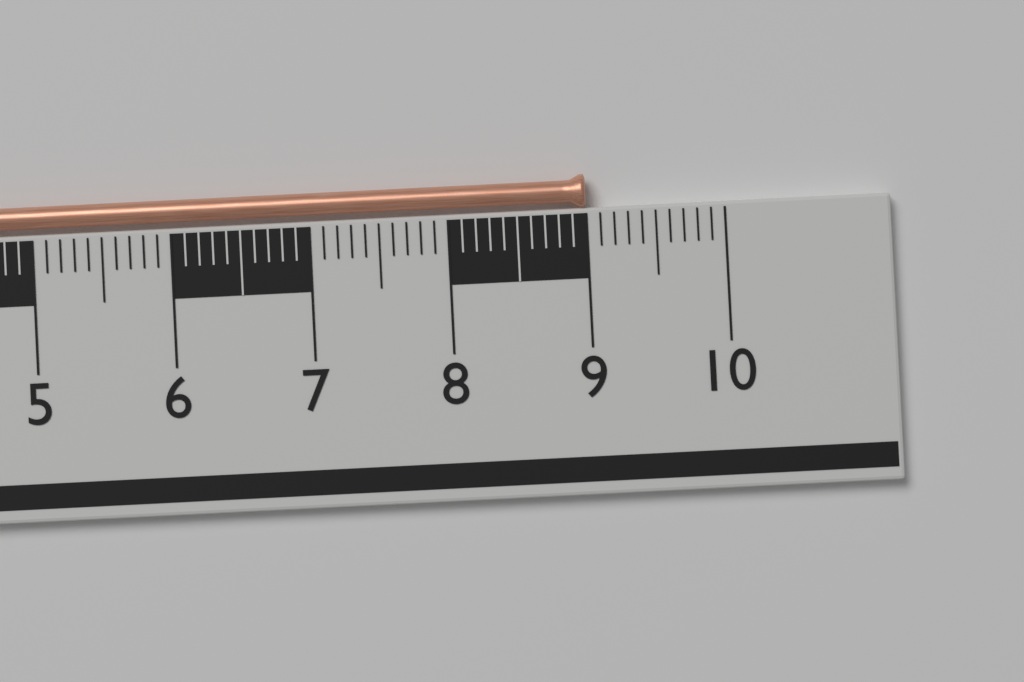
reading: 9.0 cm
